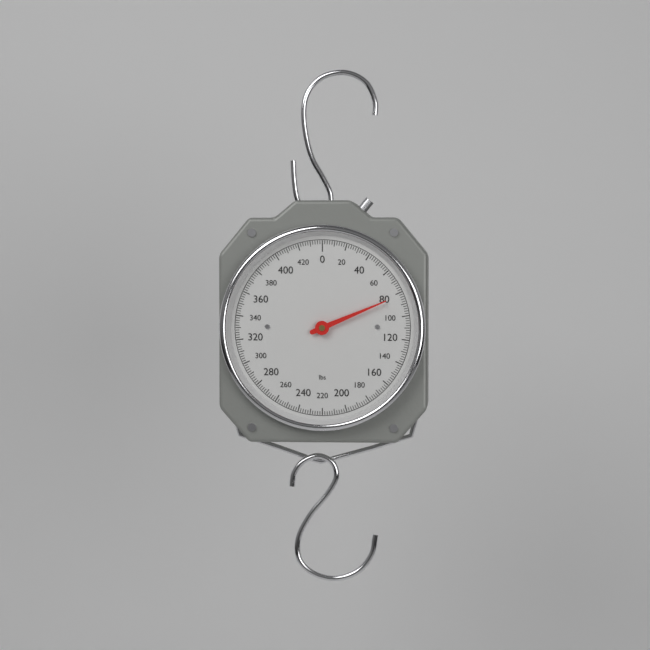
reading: 82 lbs
